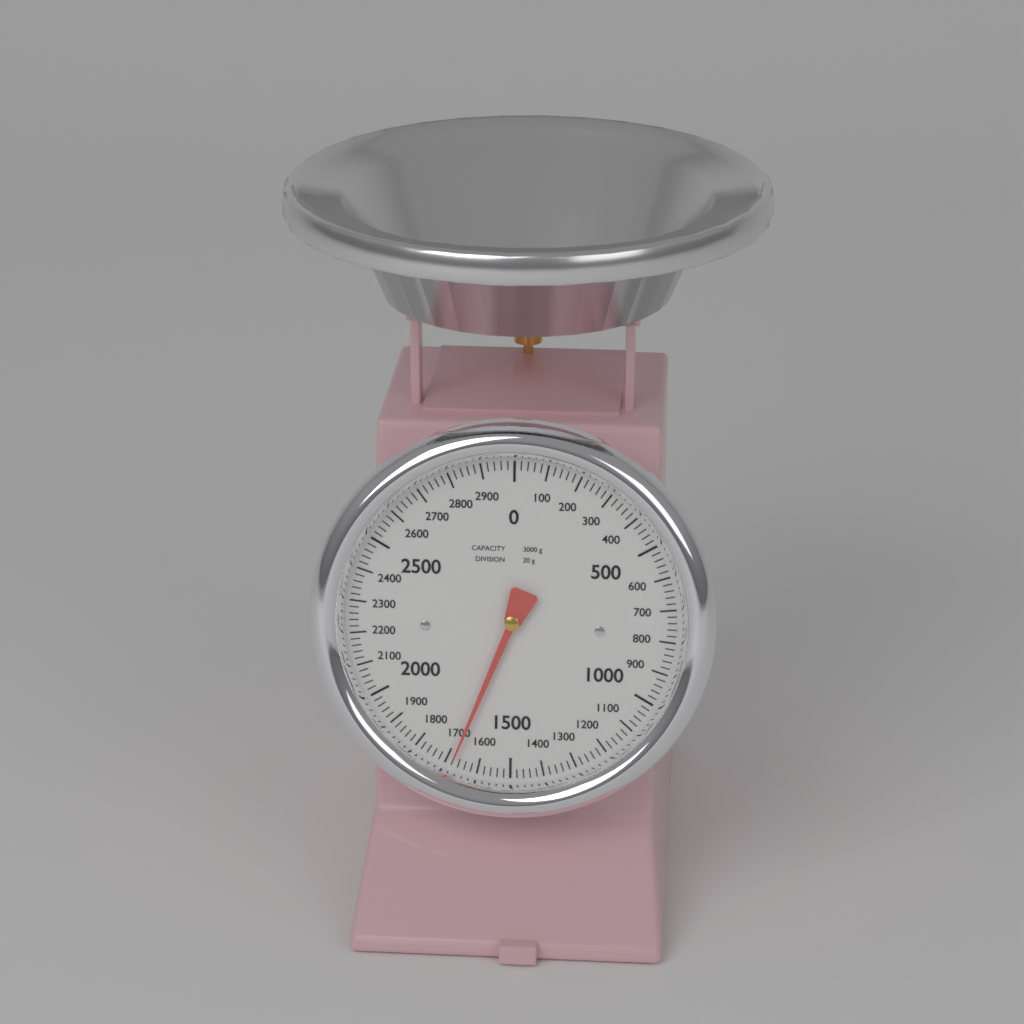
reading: 1680 g
